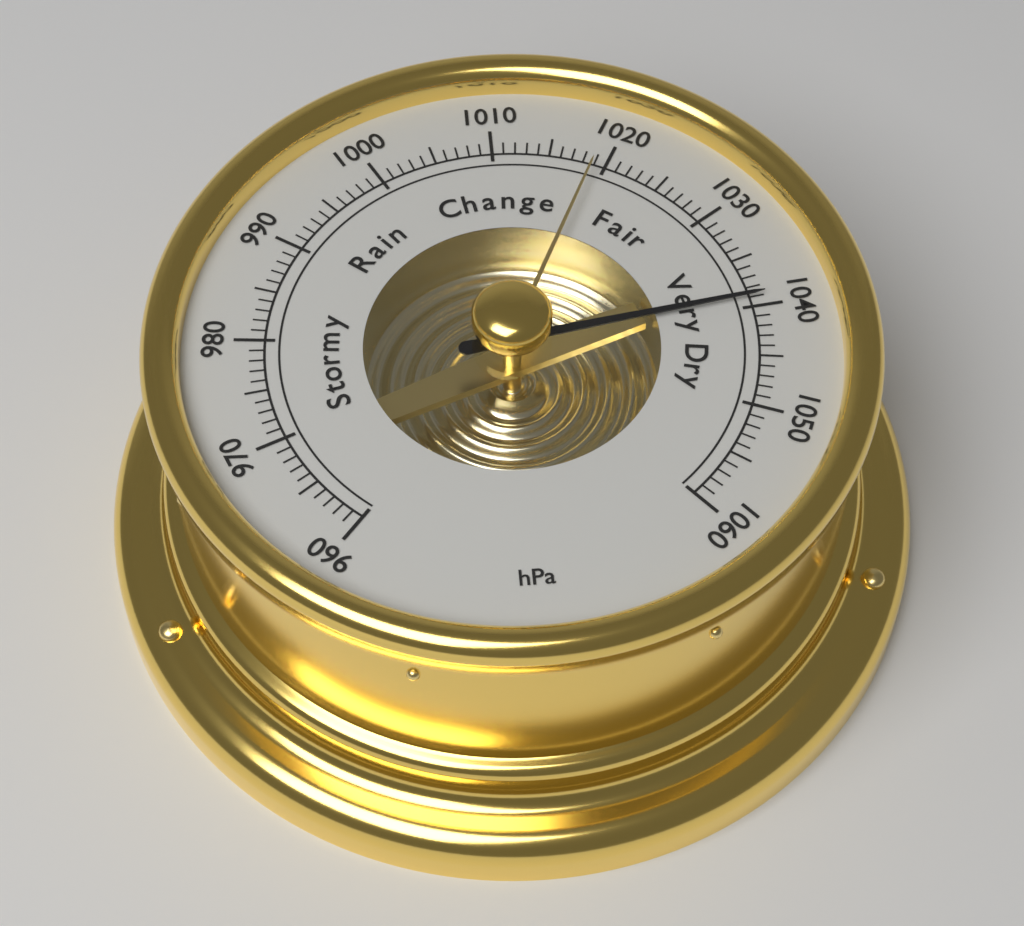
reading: 1039 hPa
